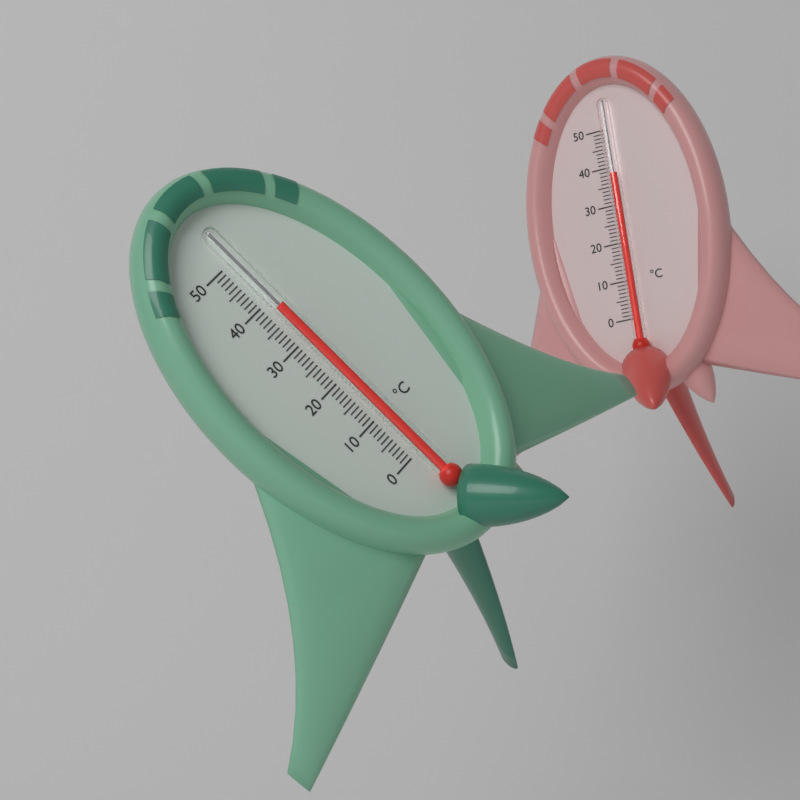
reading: 38 °C
